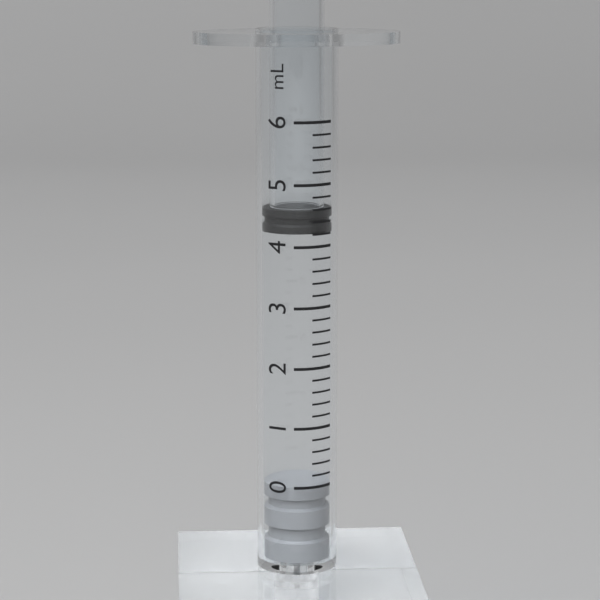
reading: 4.2 mL
